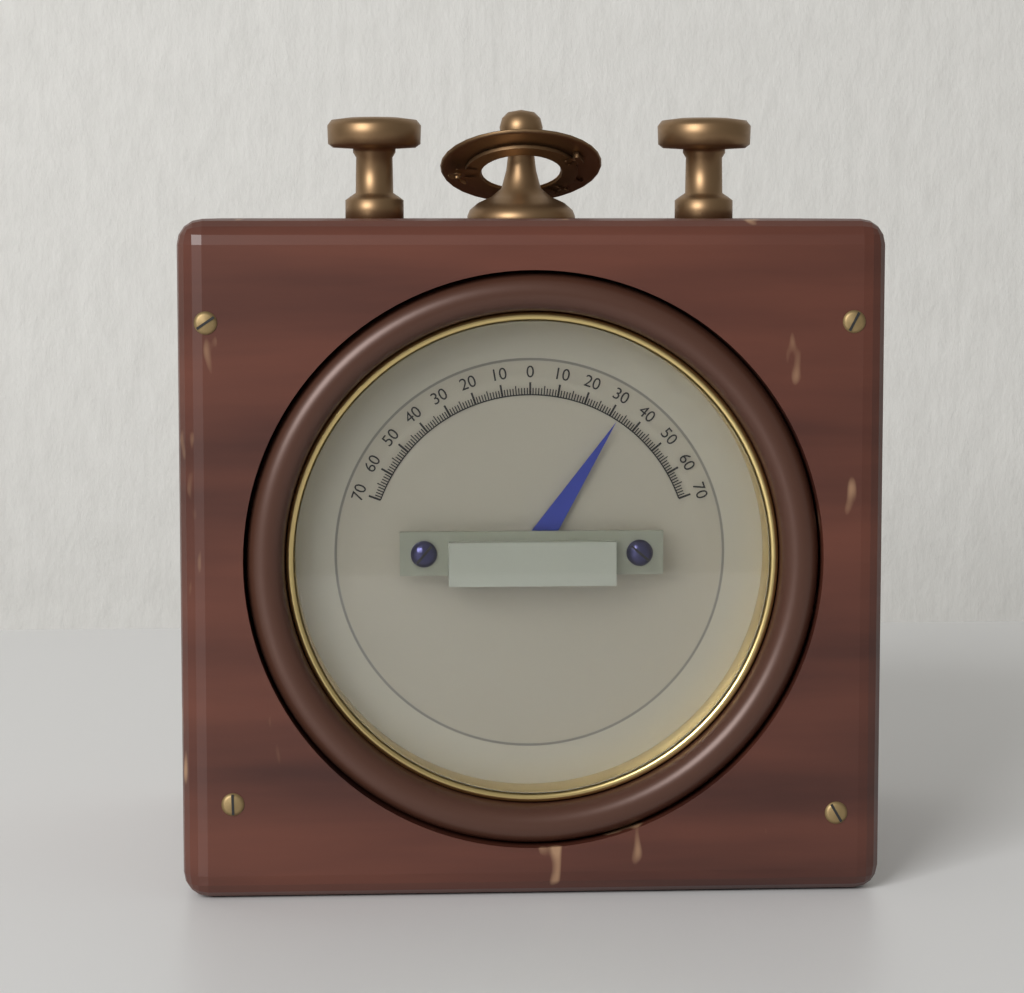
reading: 33 (no unit)
